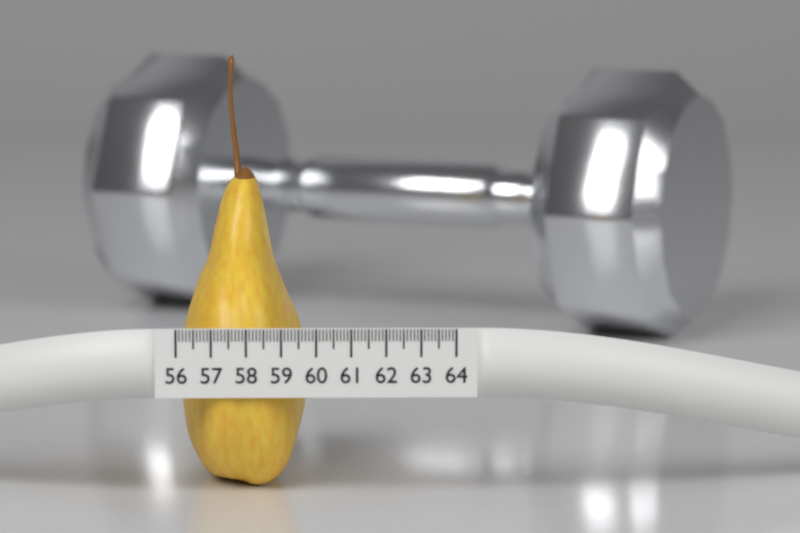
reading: 59.7 (no unit)
